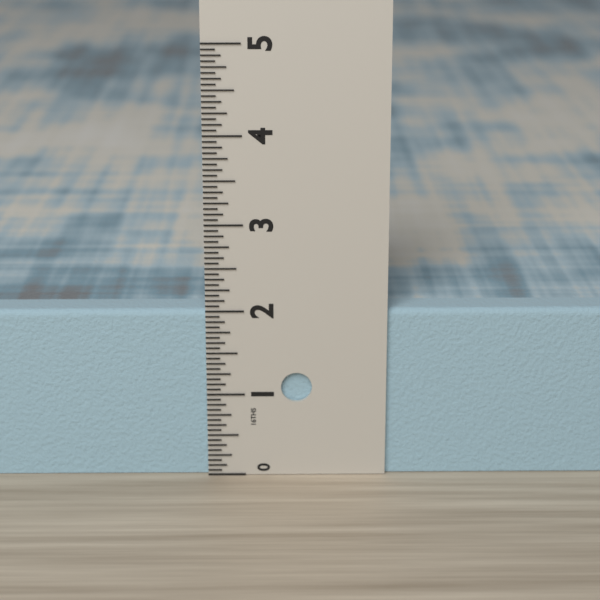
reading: 2.0000 in
